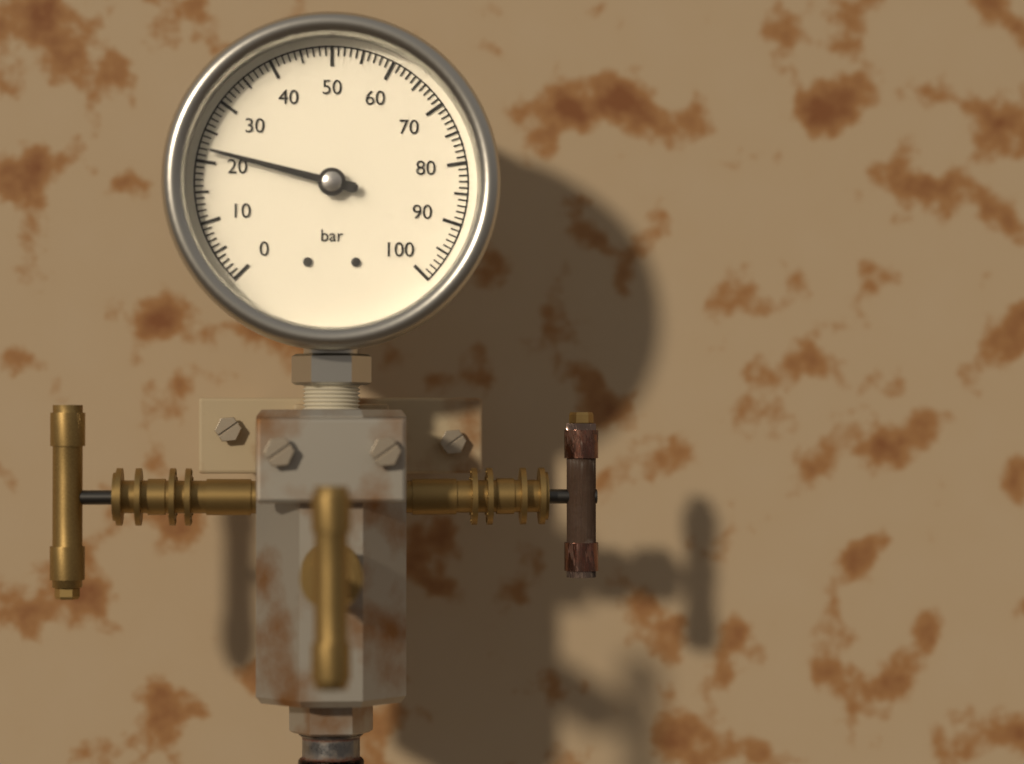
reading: 22 bar
